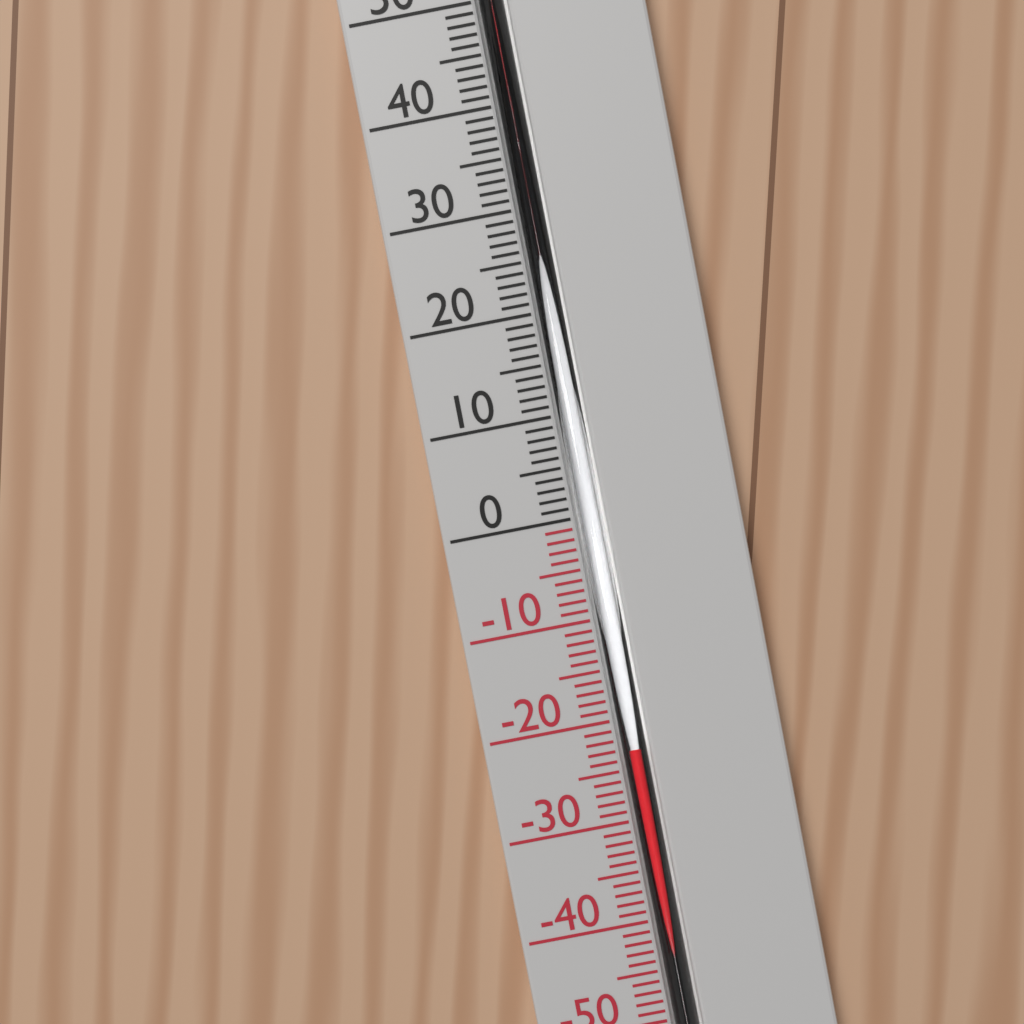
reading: -23 °C
